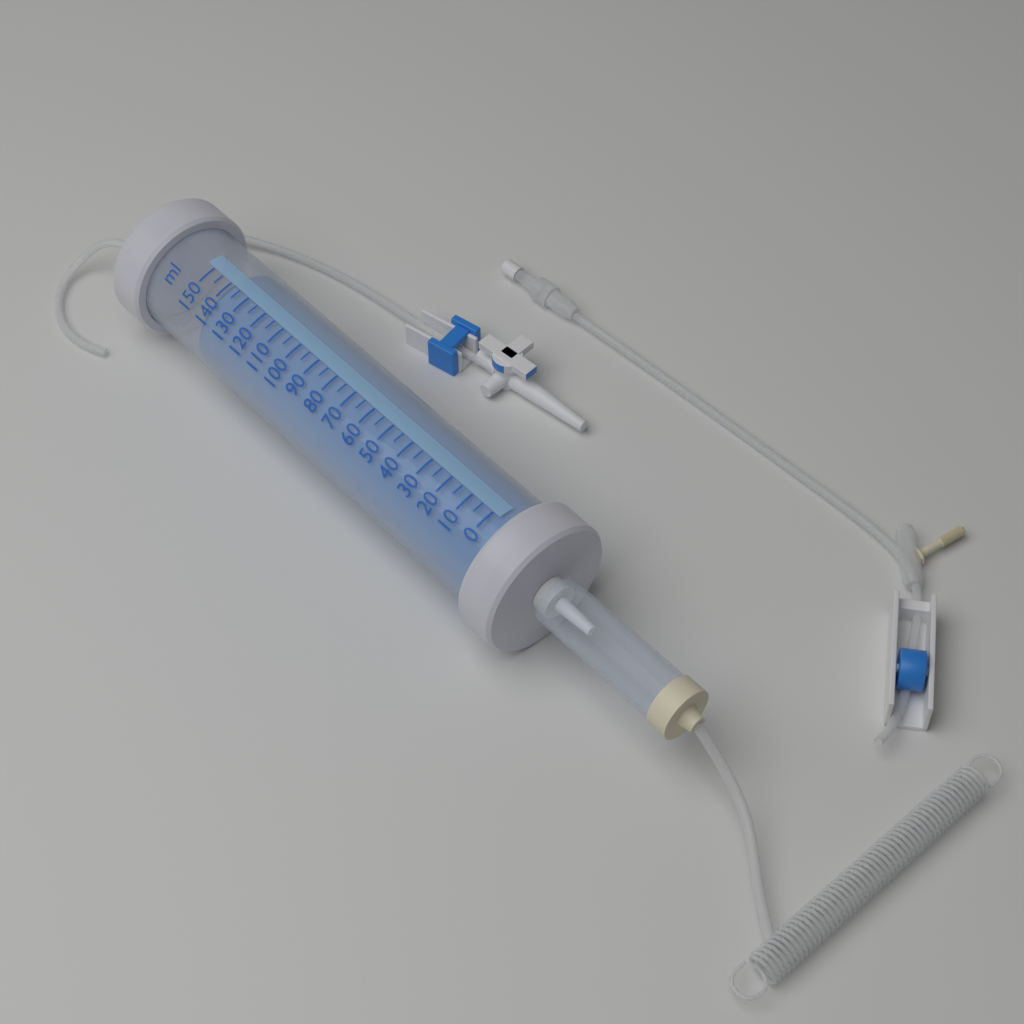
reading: 140 ml
